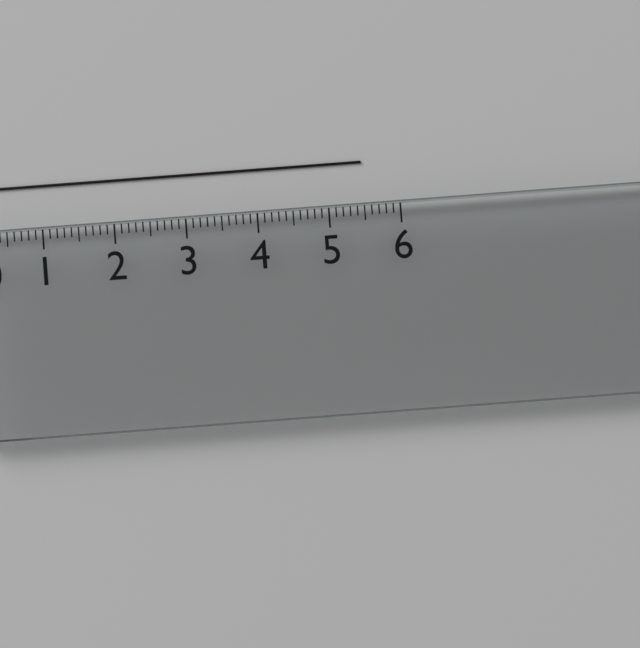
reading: 5.5 (no unit)
